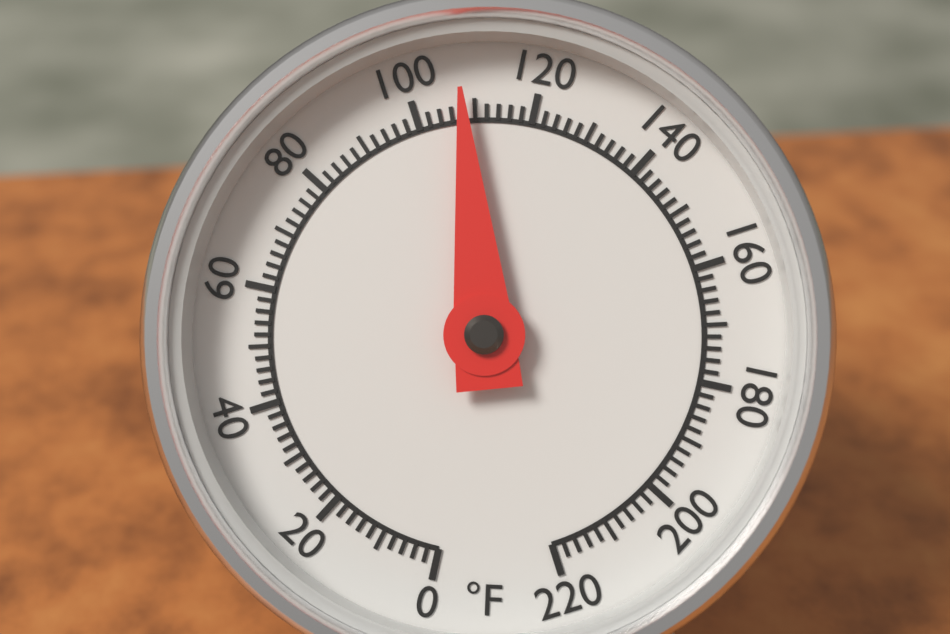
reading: 108 °F
